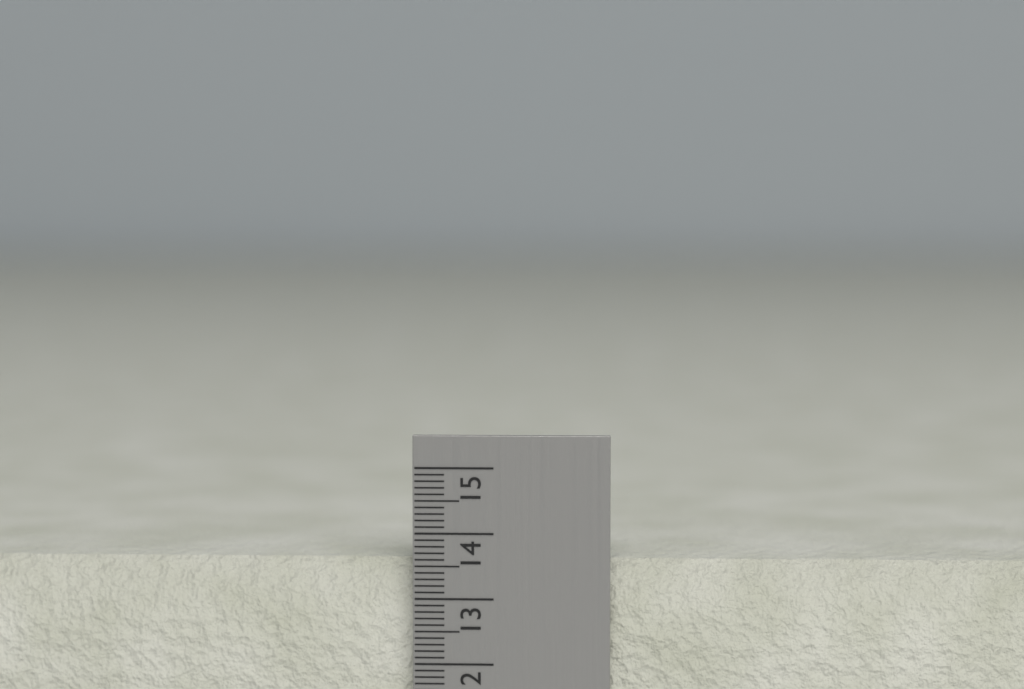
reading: 13.6 cm
